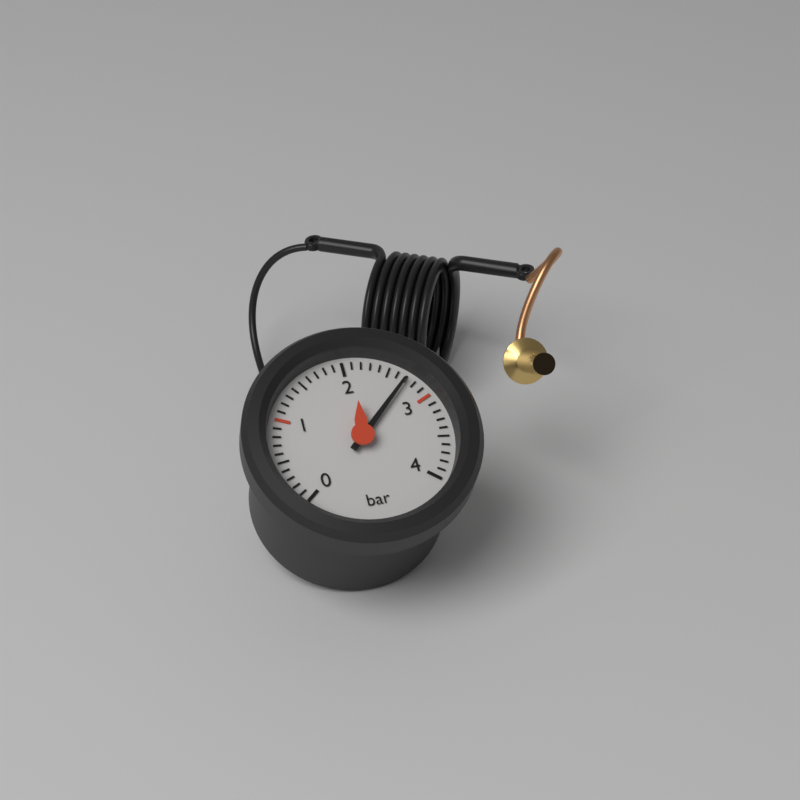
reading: 2.7 bar
